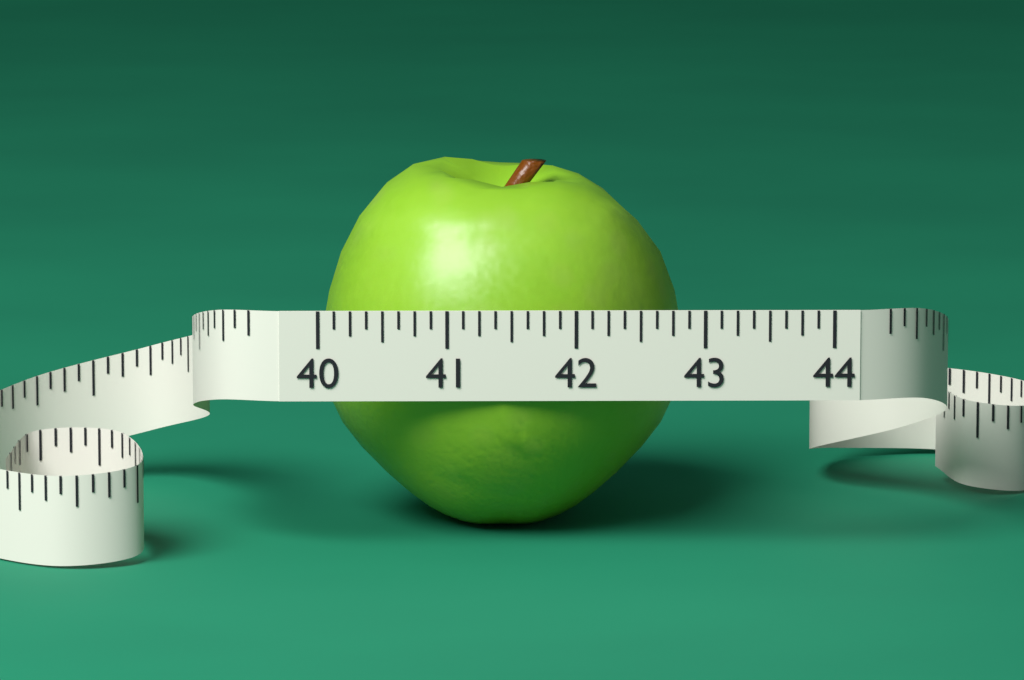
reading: 42.875 (no unit)
